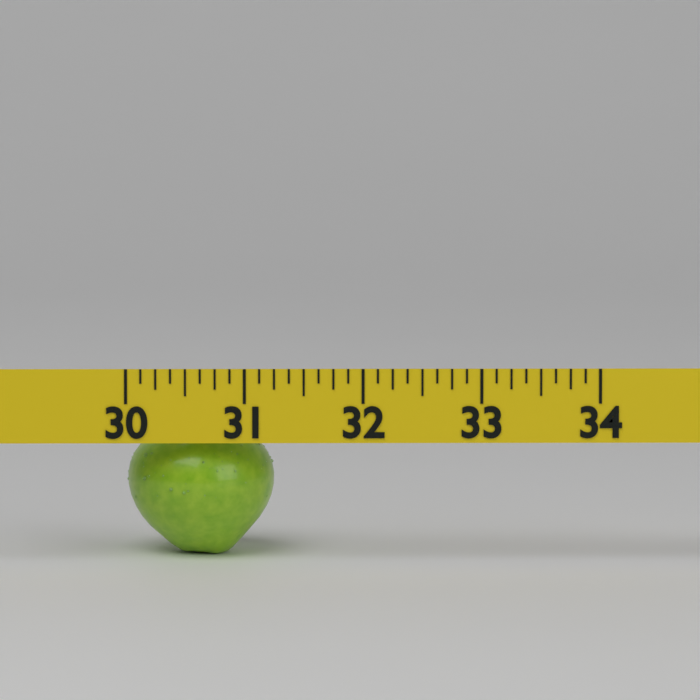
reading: 31.250 (no unit)
